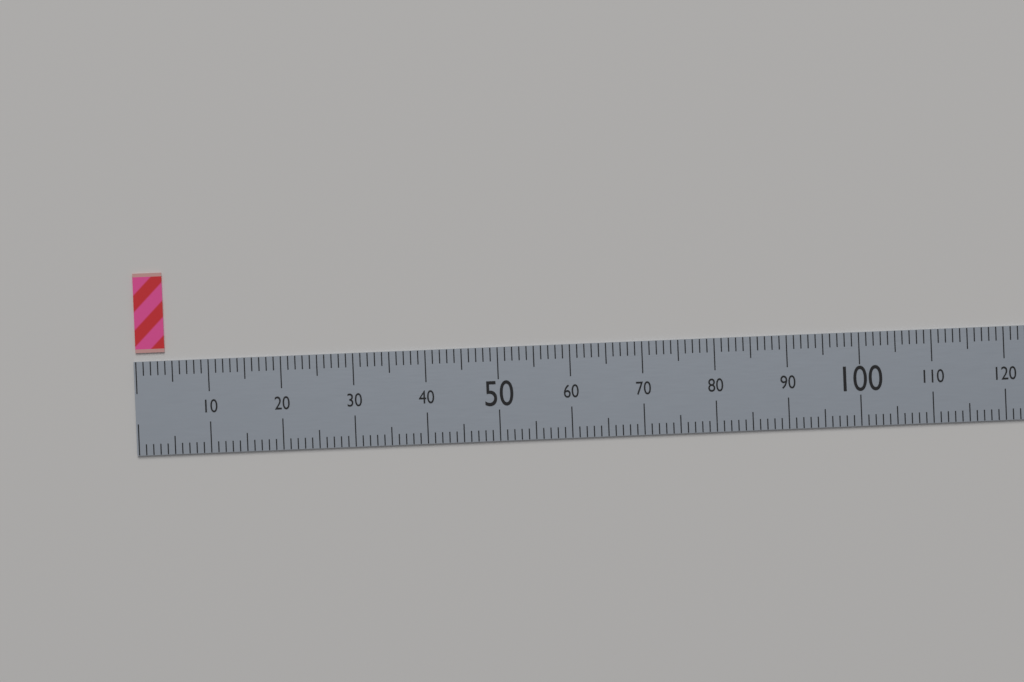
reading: 4 (no unit)
